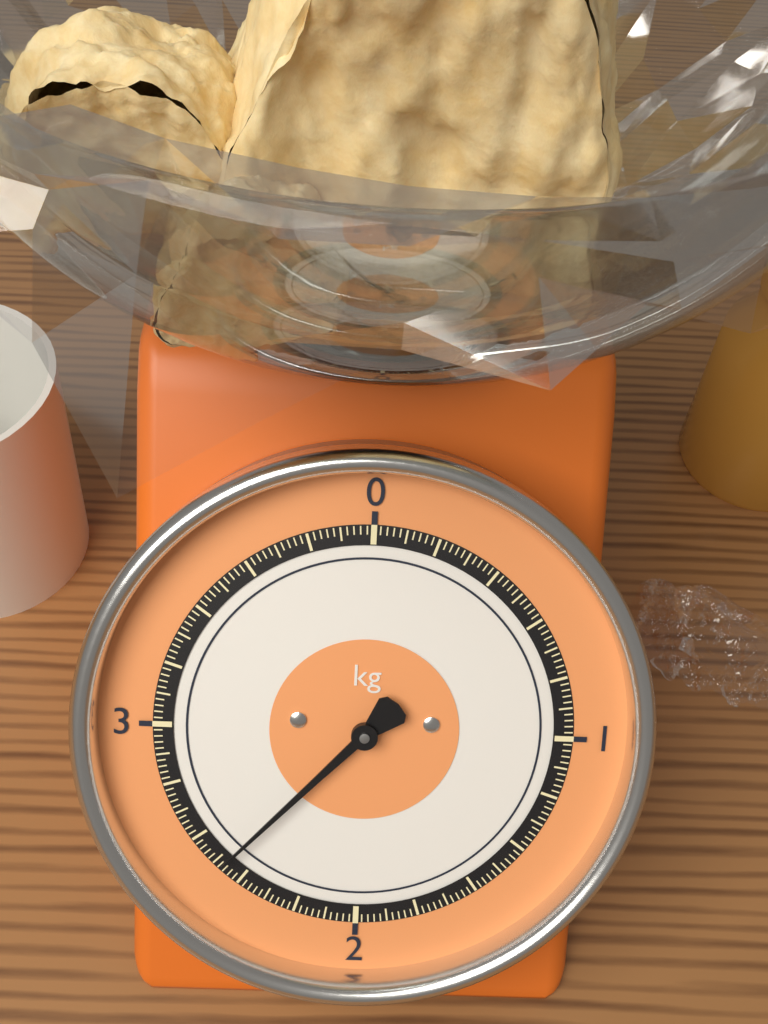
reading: 2.48 kg
